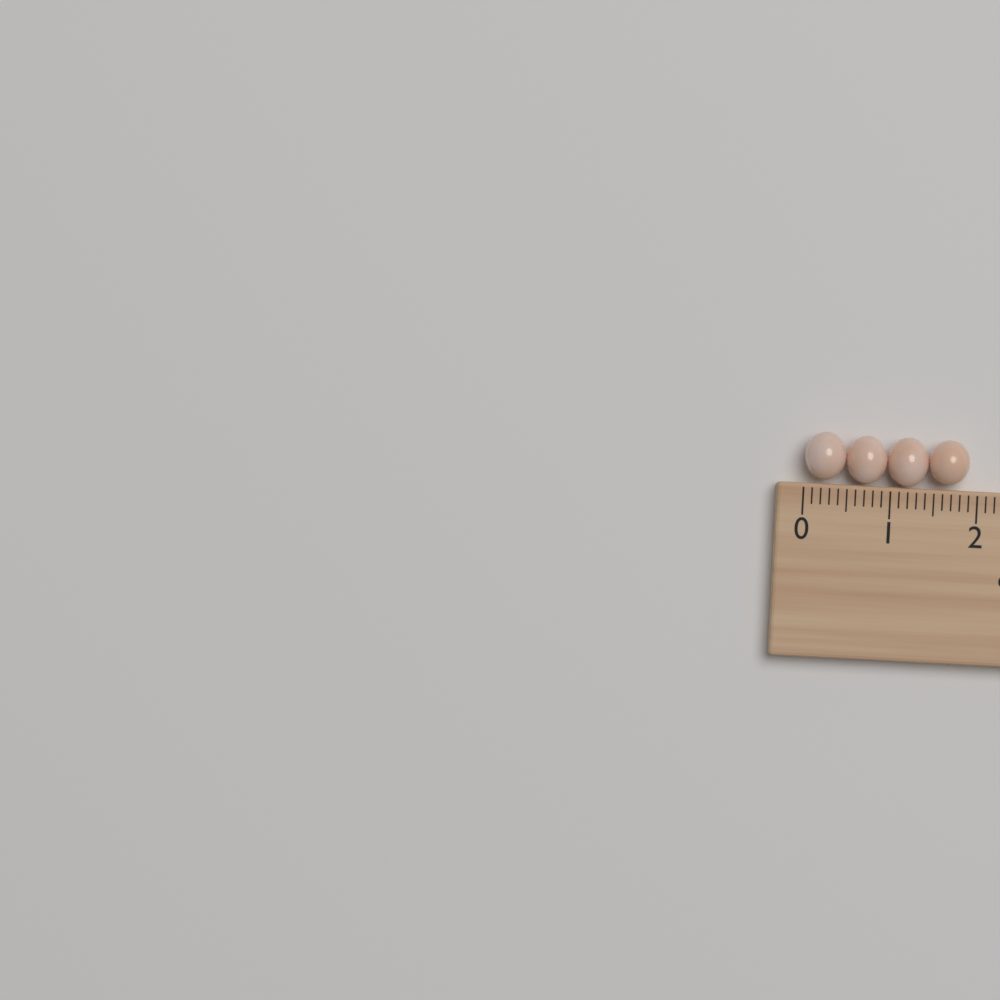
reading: 1.9 cm
